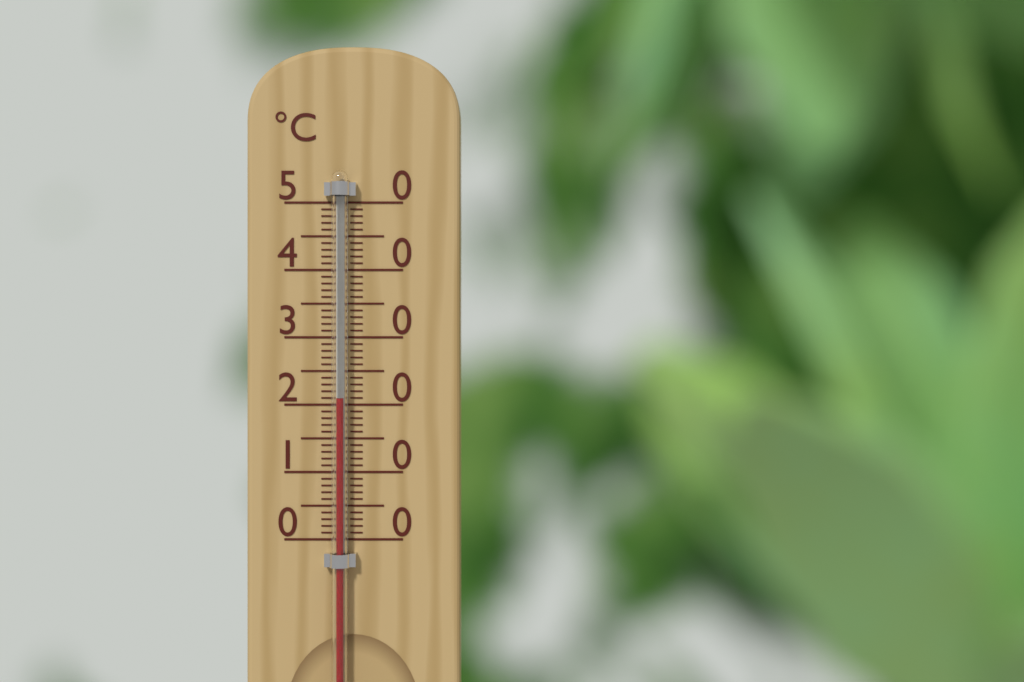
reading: 21 °C
